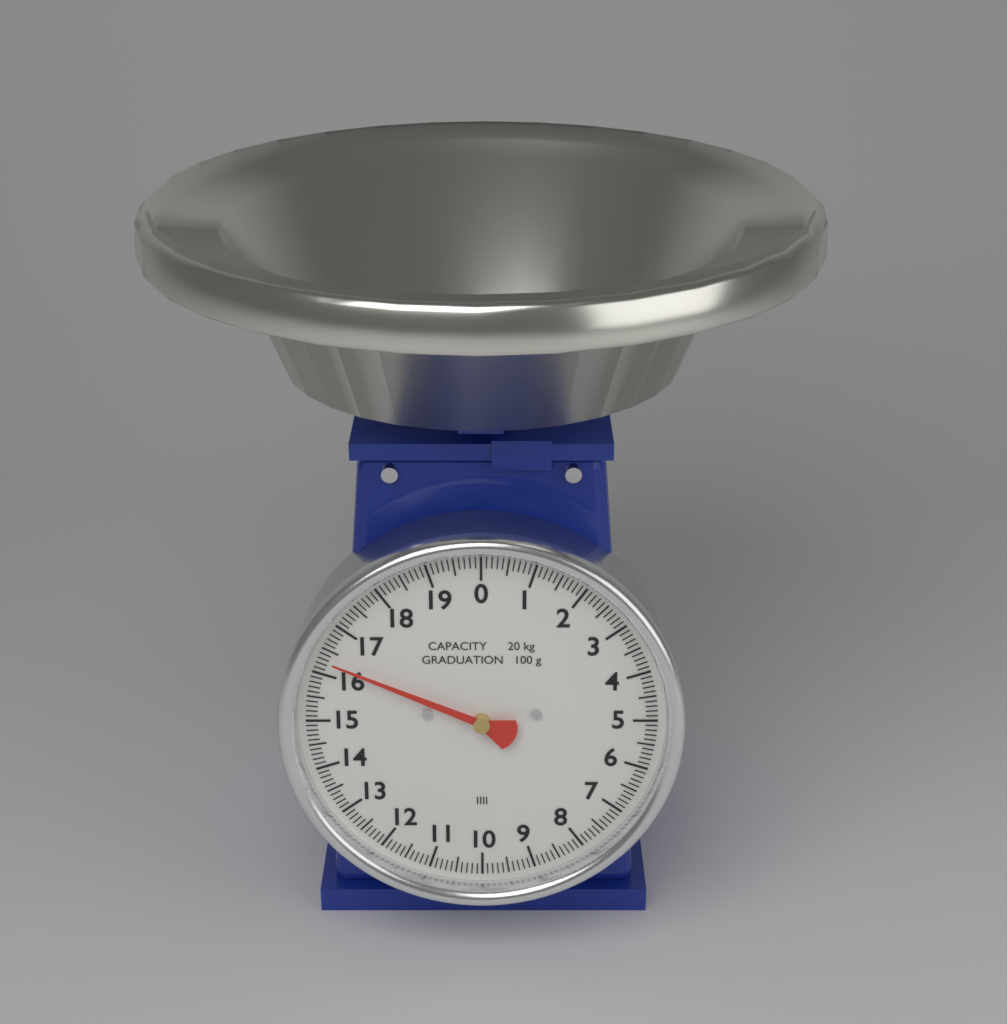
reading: 16.3 kg
